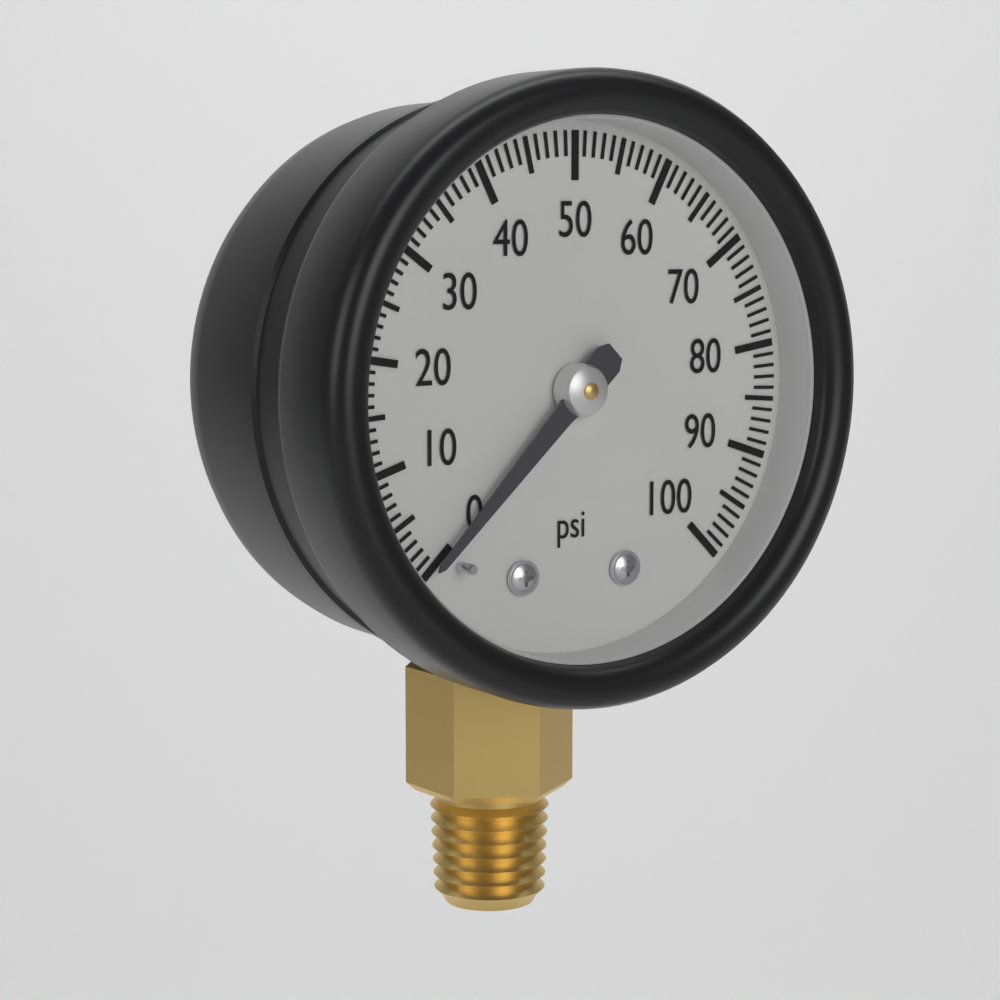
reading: 0 psi
